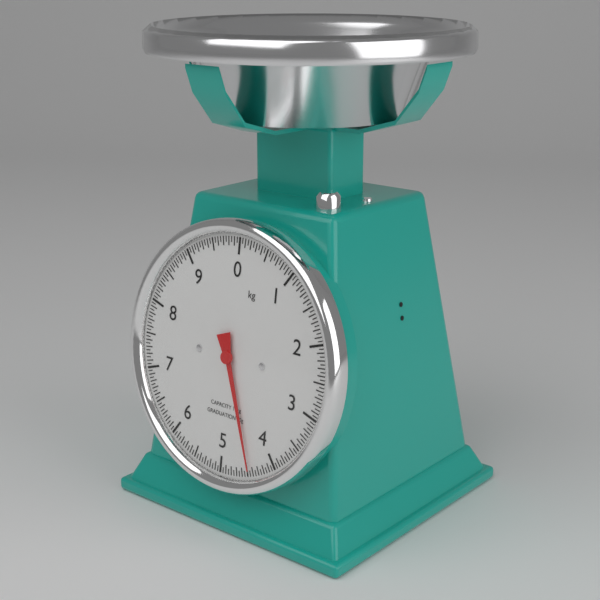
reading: 4.45 kg
